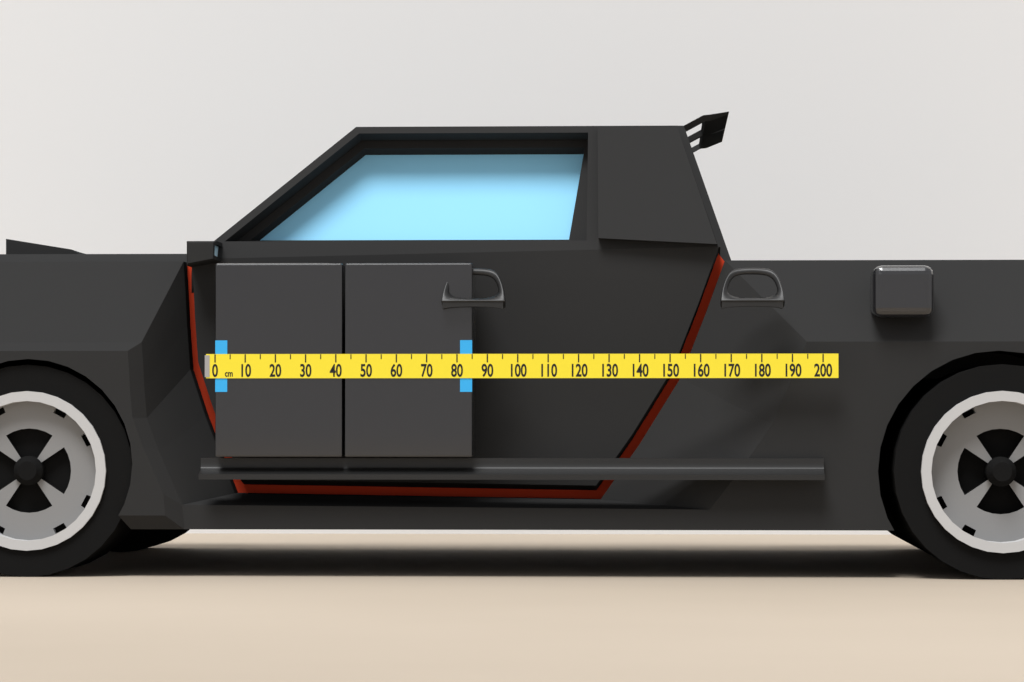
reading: 85 cm
